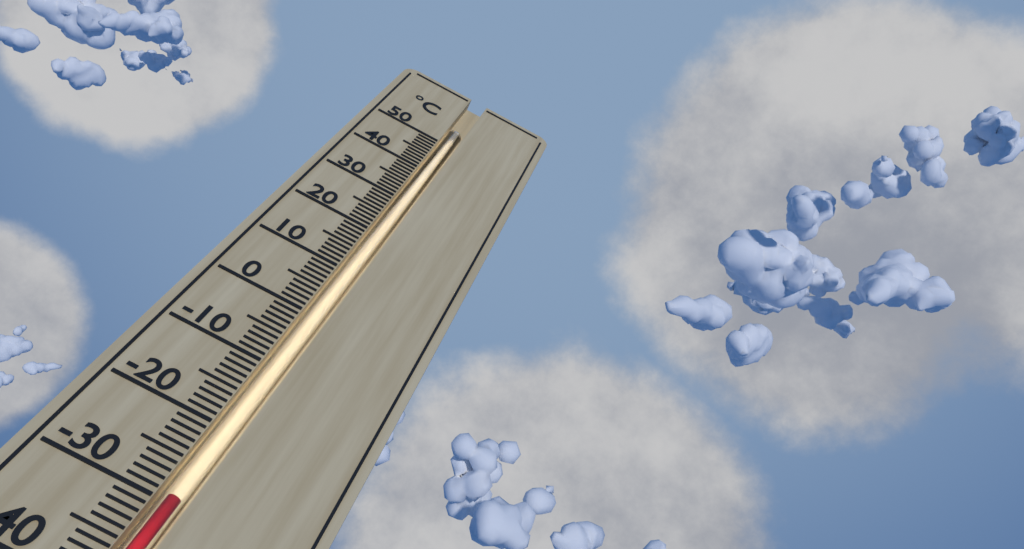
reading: -29 °C
